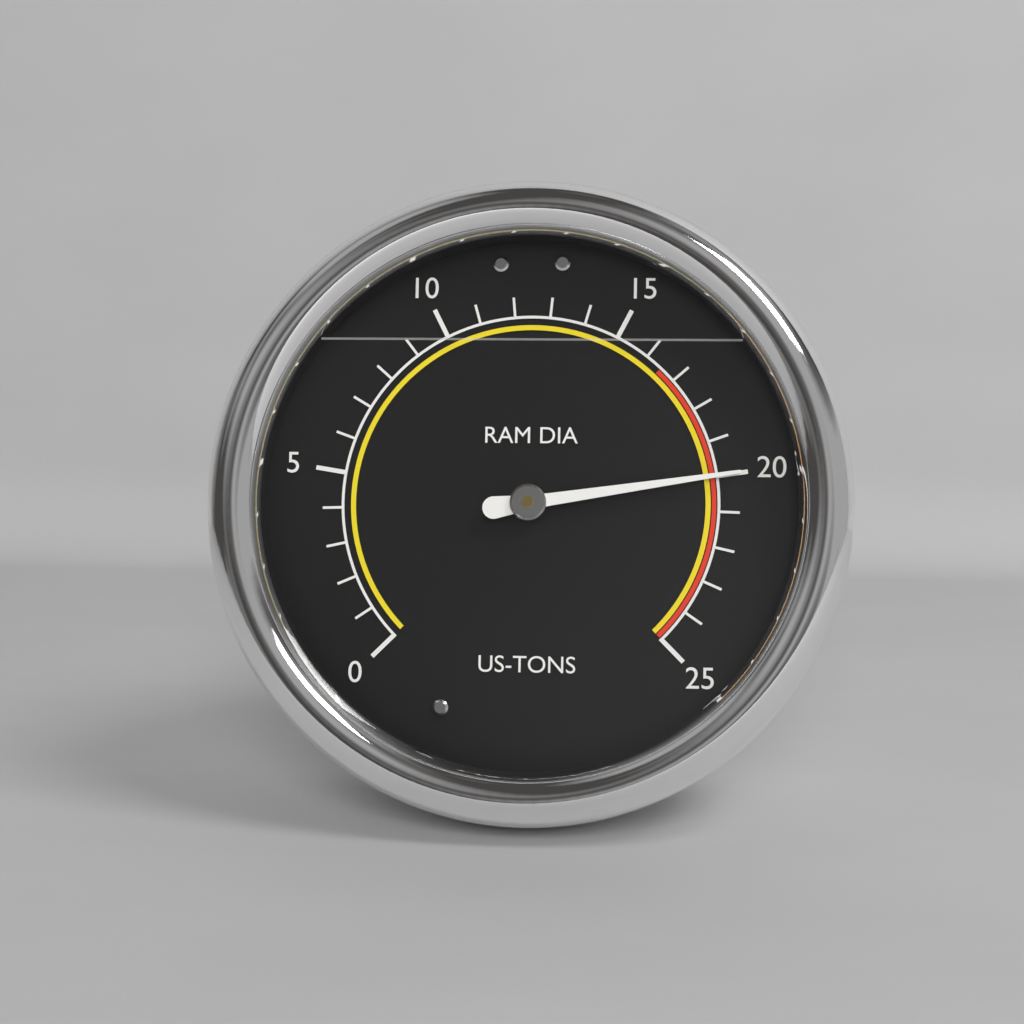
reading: 20 US-TONS
